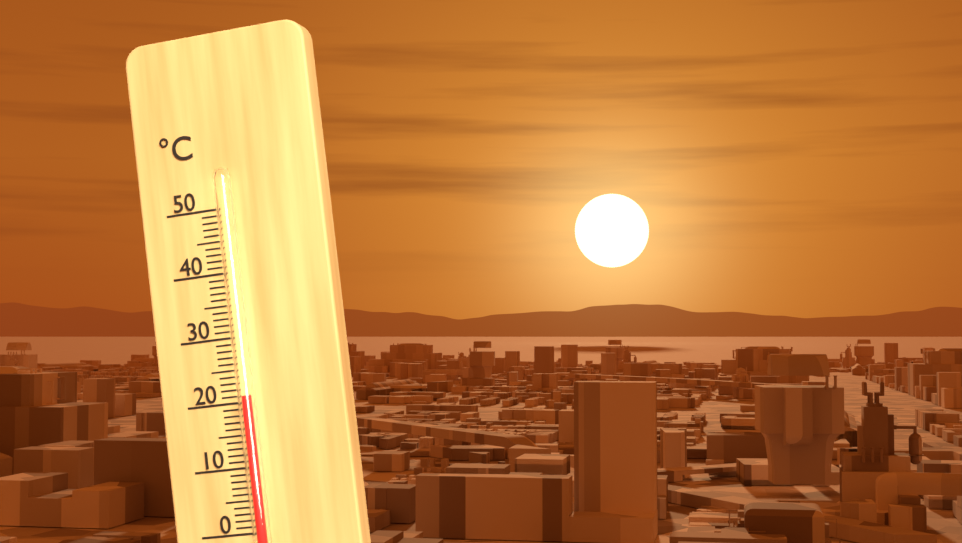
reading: 21 °C
